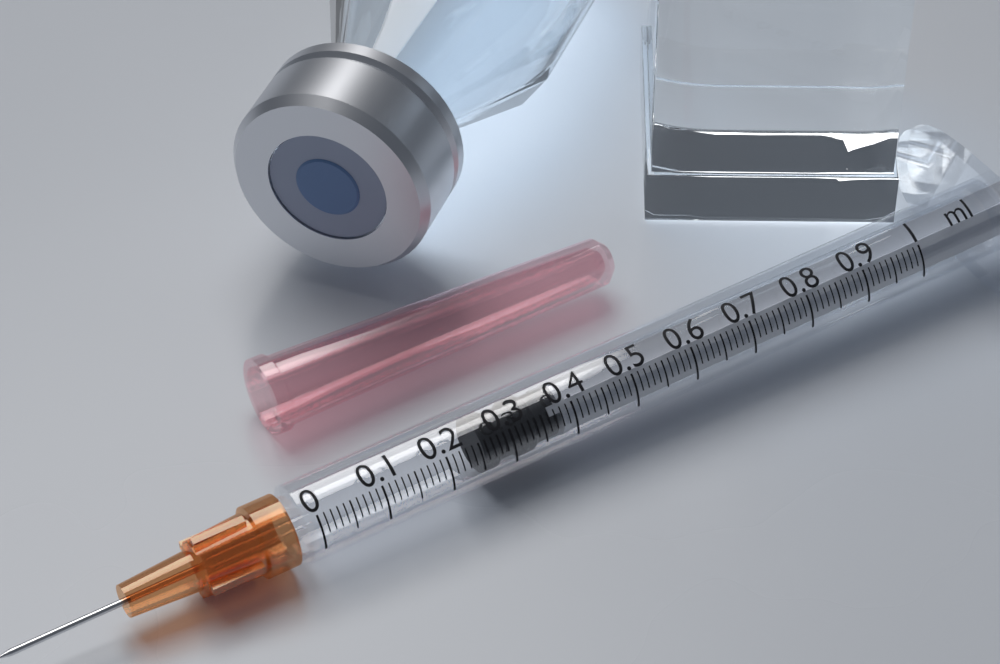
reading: 0.26 ml
